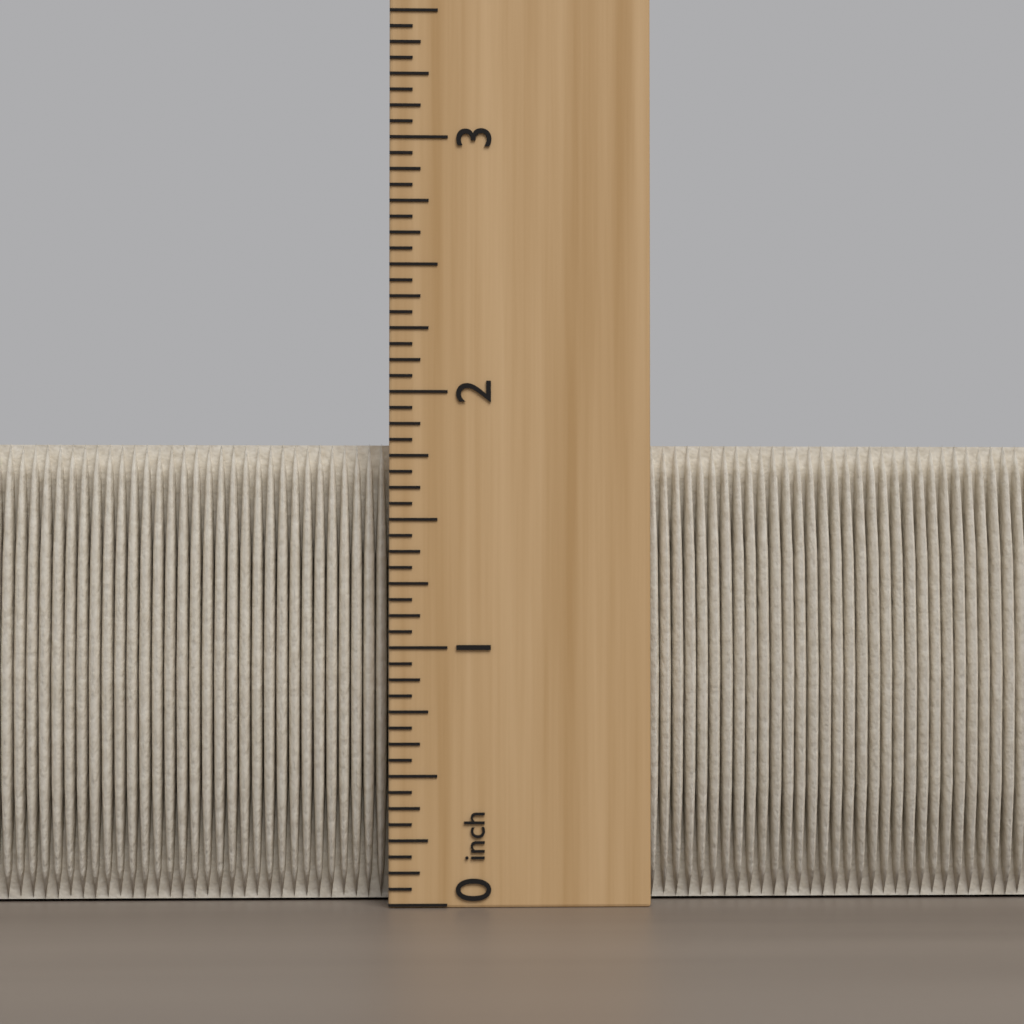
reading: 1.8125 inch
